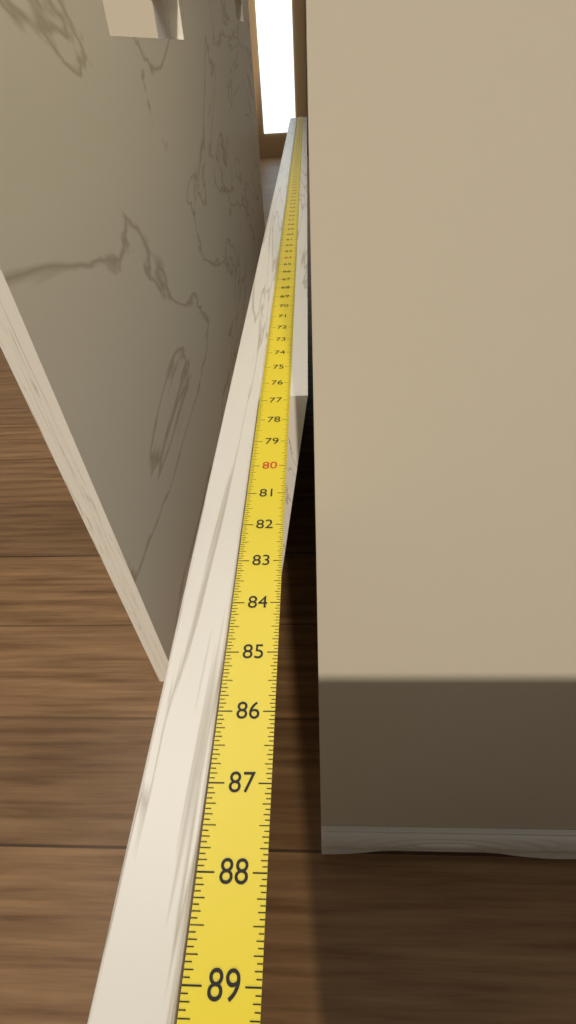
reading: 76.7500 in
